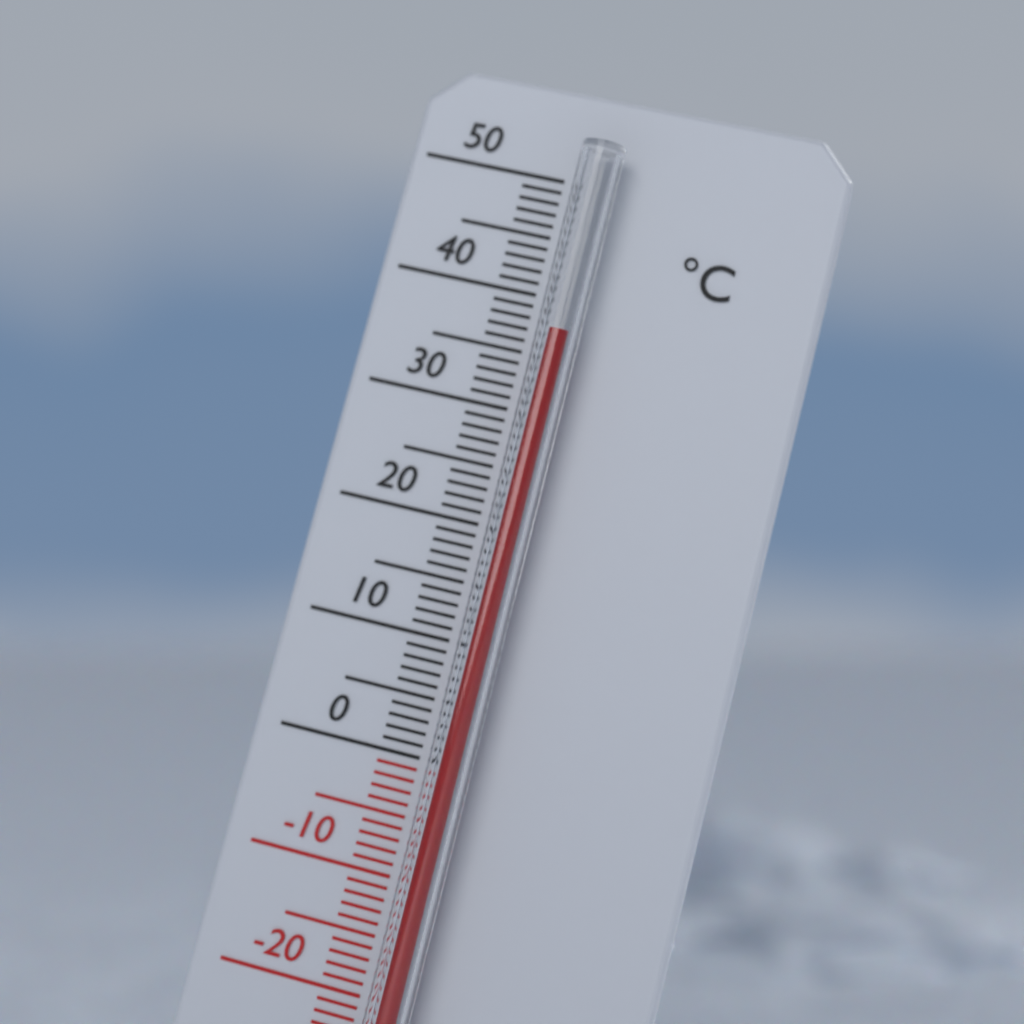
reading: 37 °C
